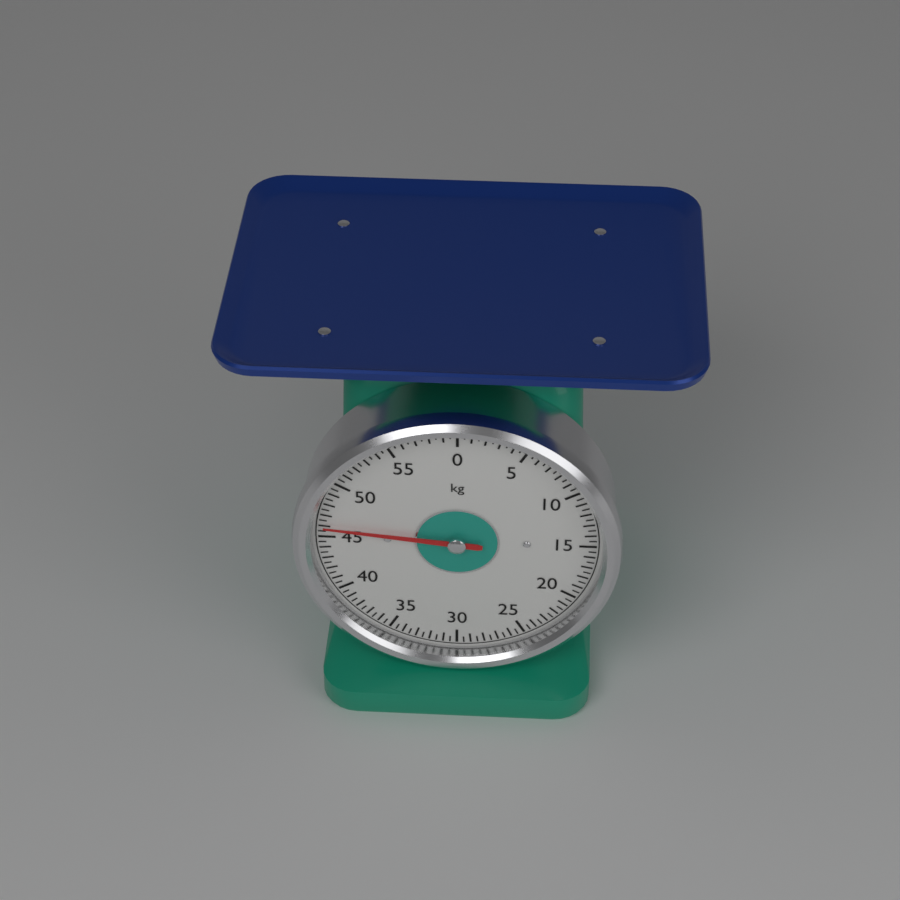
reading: 46.0 kg
